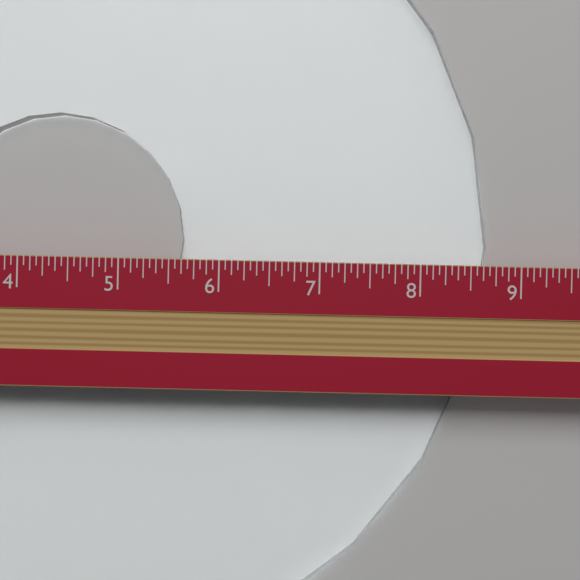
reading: 8.6875 in
